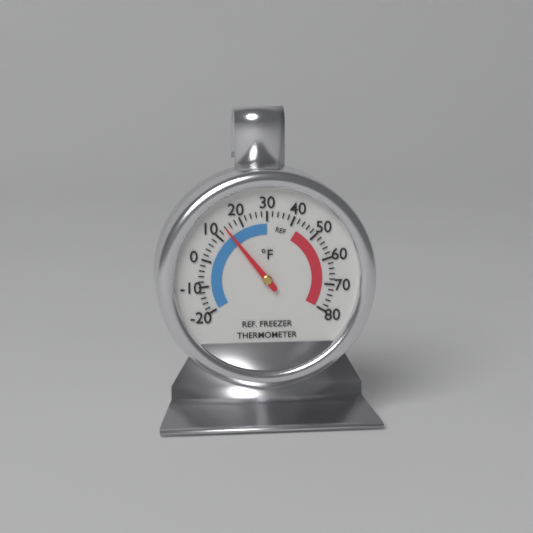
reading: 14 °F
